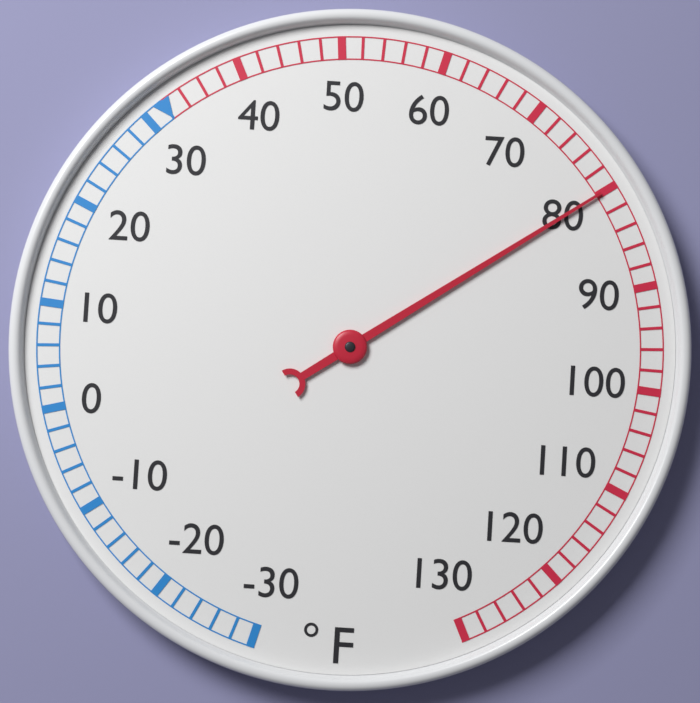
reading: 80 °F
